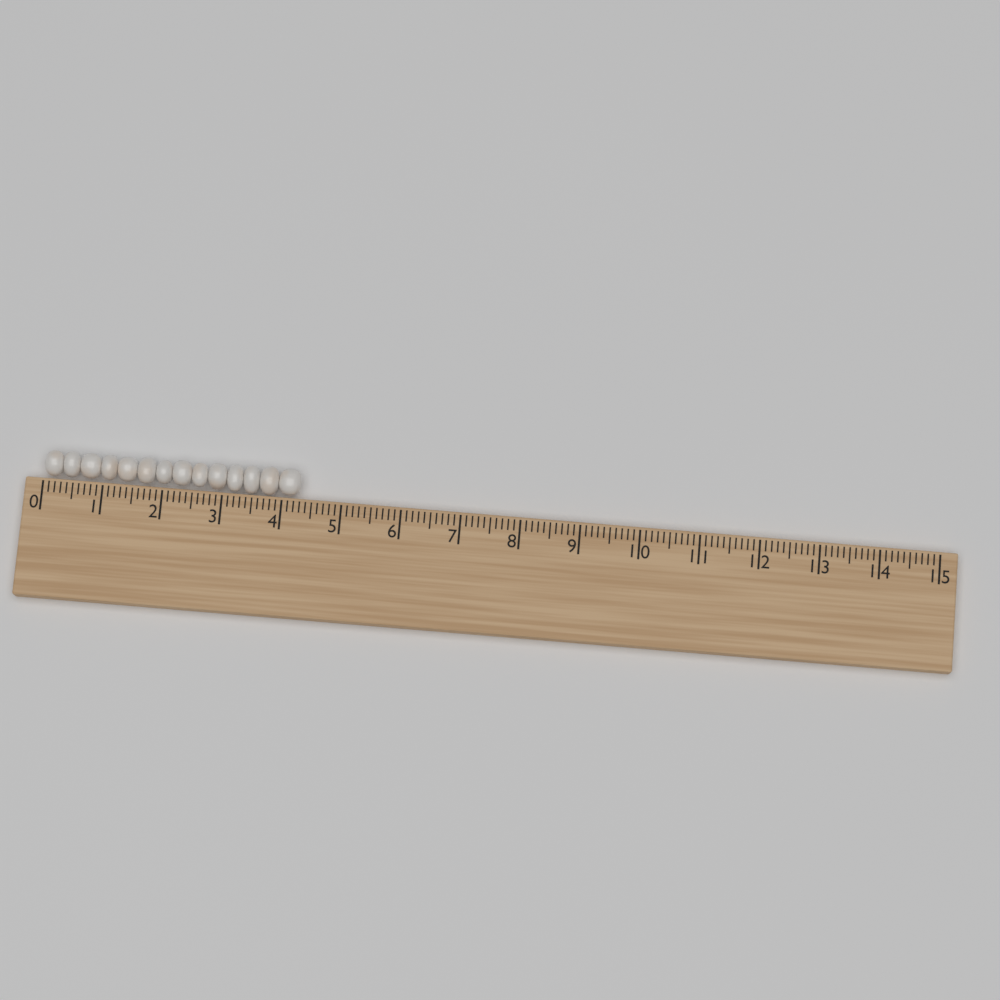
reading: 4.3 (no unit)
